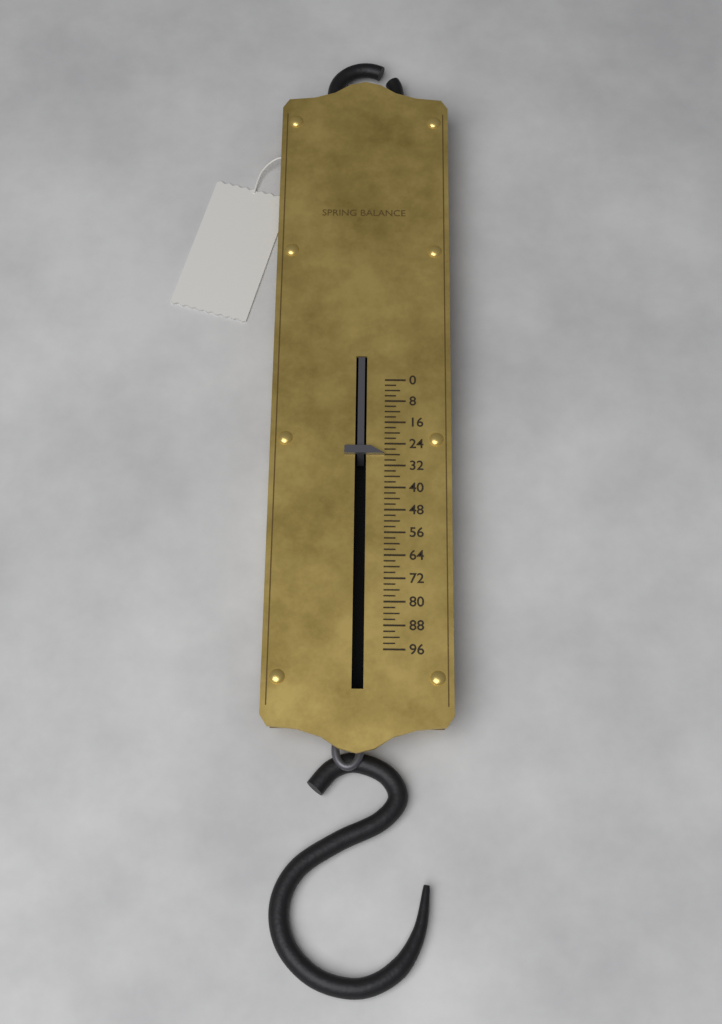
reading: 28 (no unit)
